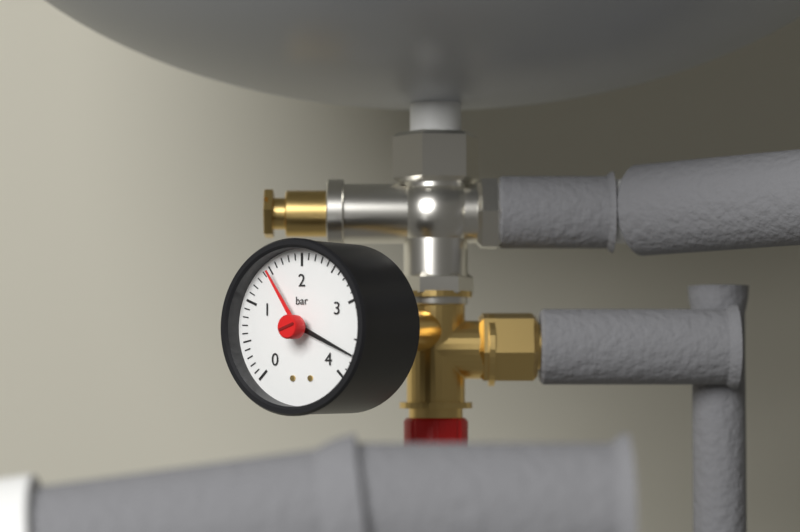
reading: 3.7 bar
